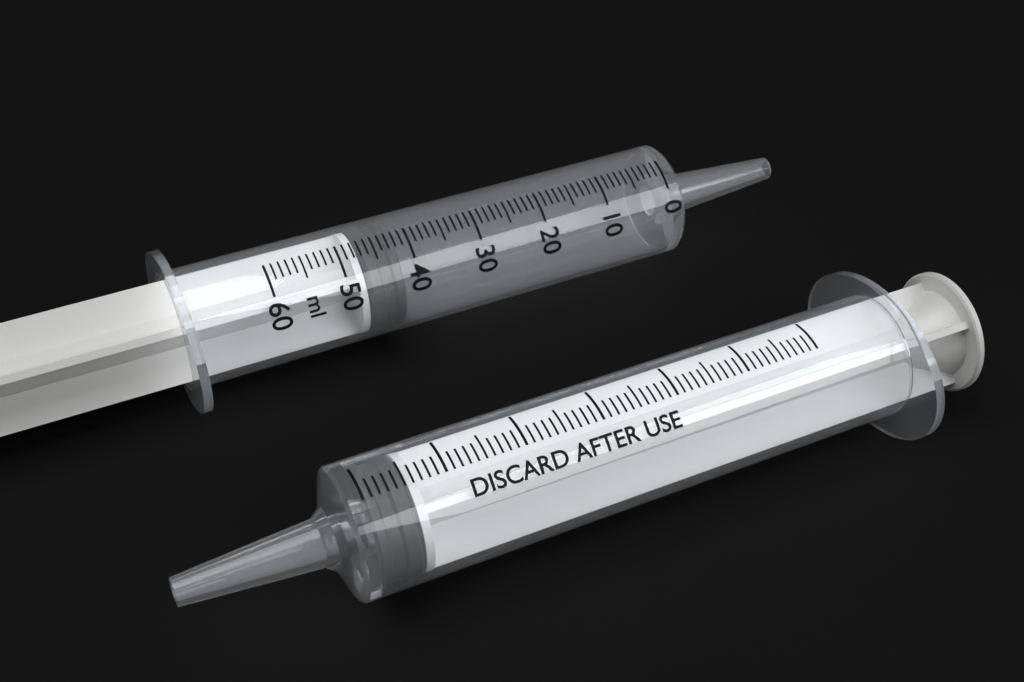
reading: 42 ml
